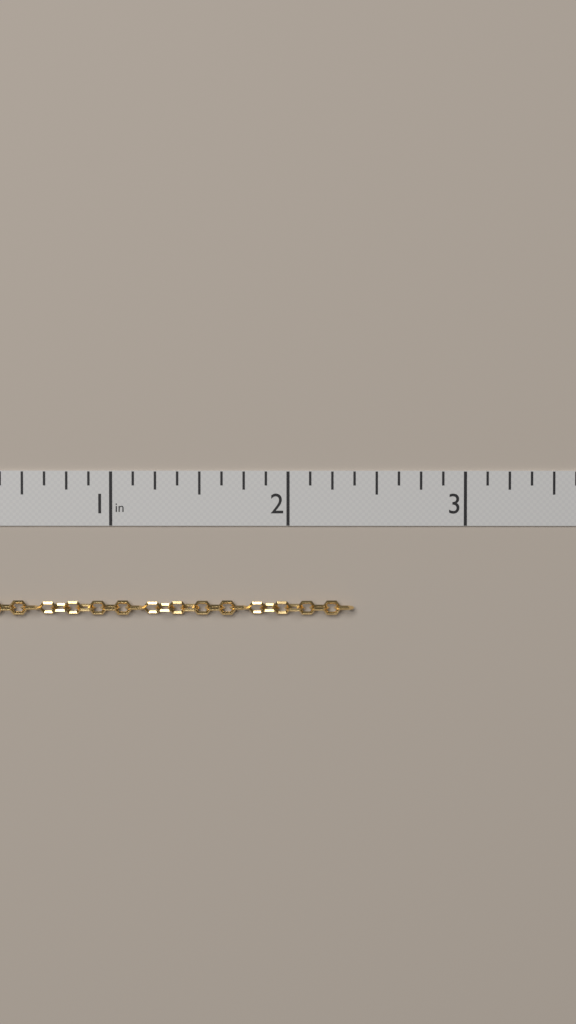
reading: 2.375 in
